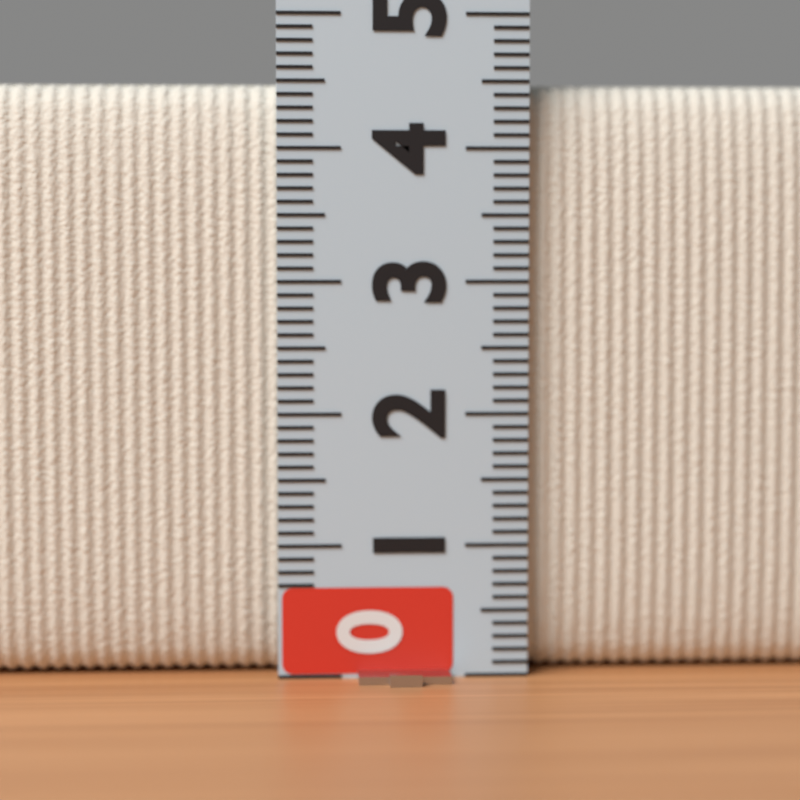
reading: 4.5 (no unit)
